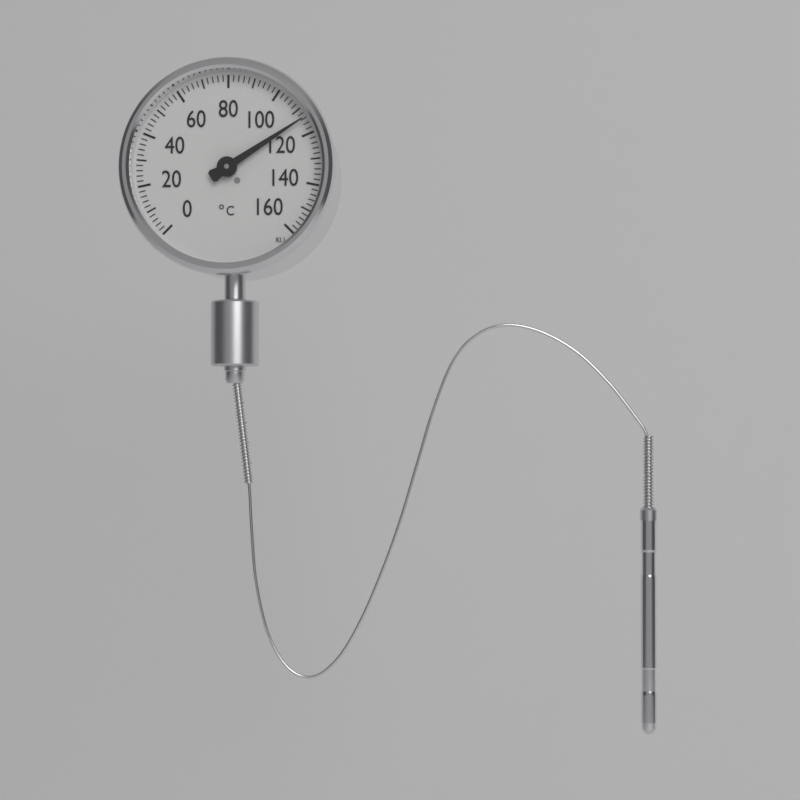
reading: 114 °C
